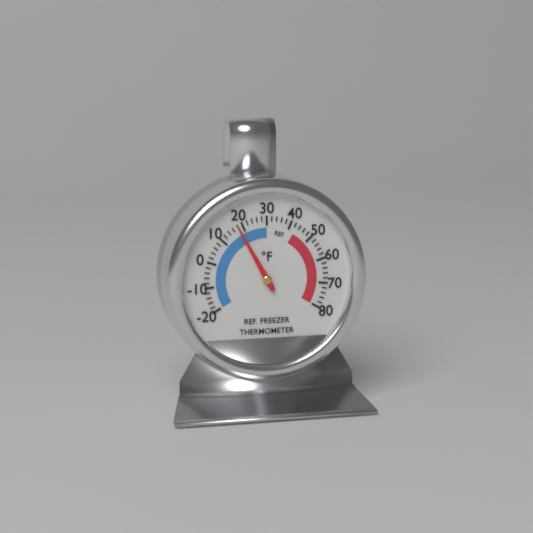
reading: 18 °F
